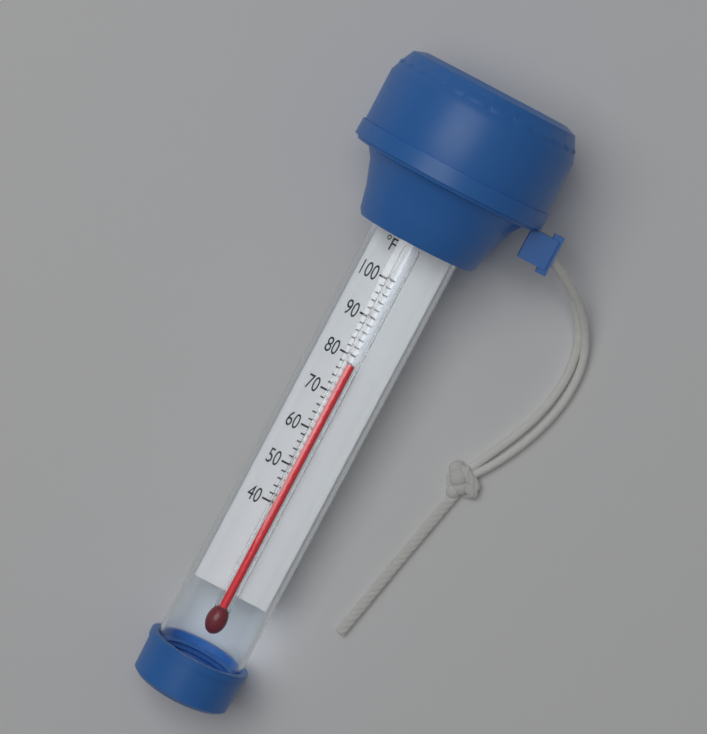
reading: 78 °F
